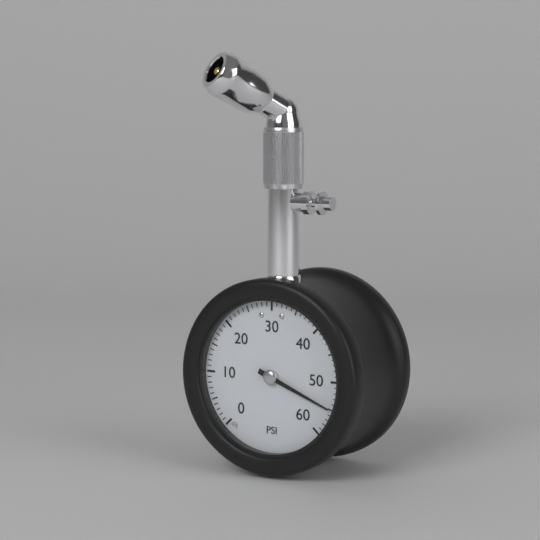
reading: 55 psi
